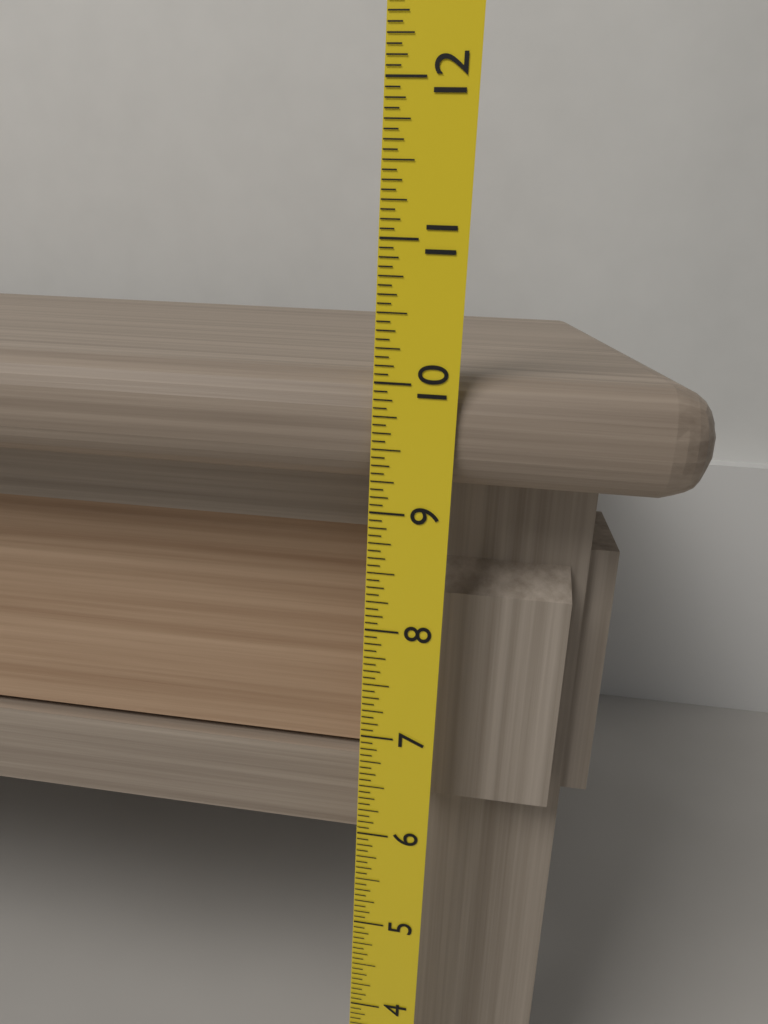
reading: 10.0625 (no unit)
